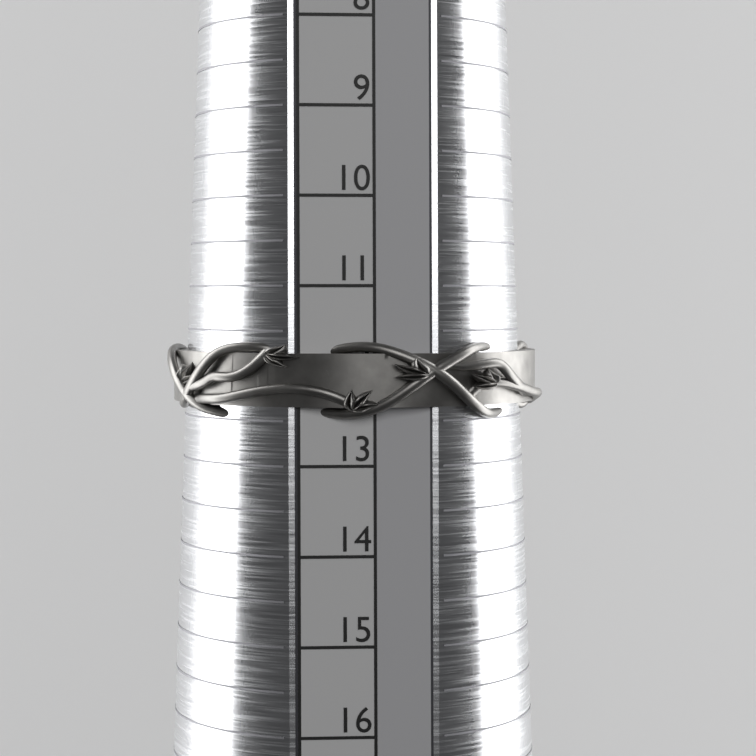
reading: 12.5 (no unit)
